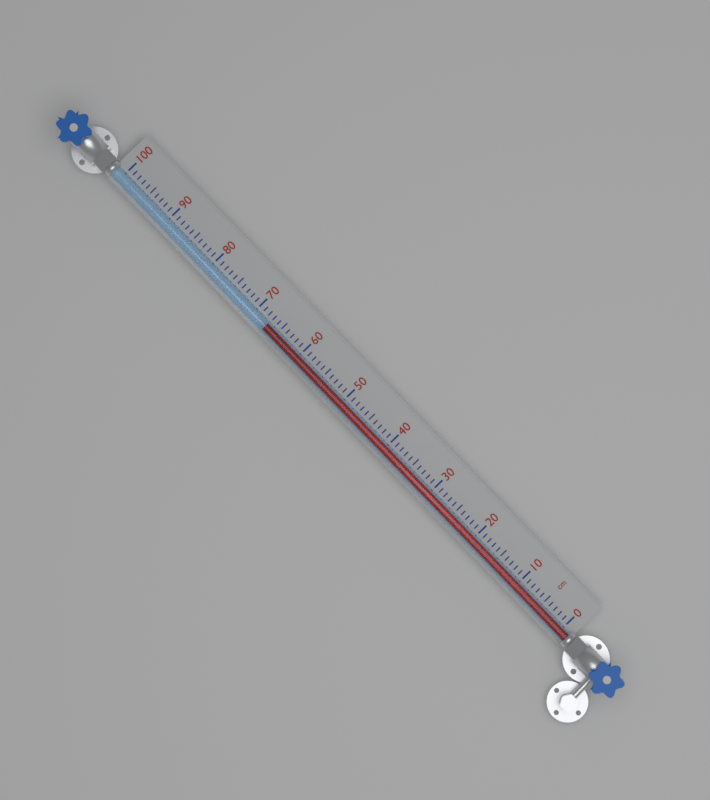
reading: 67 cm
